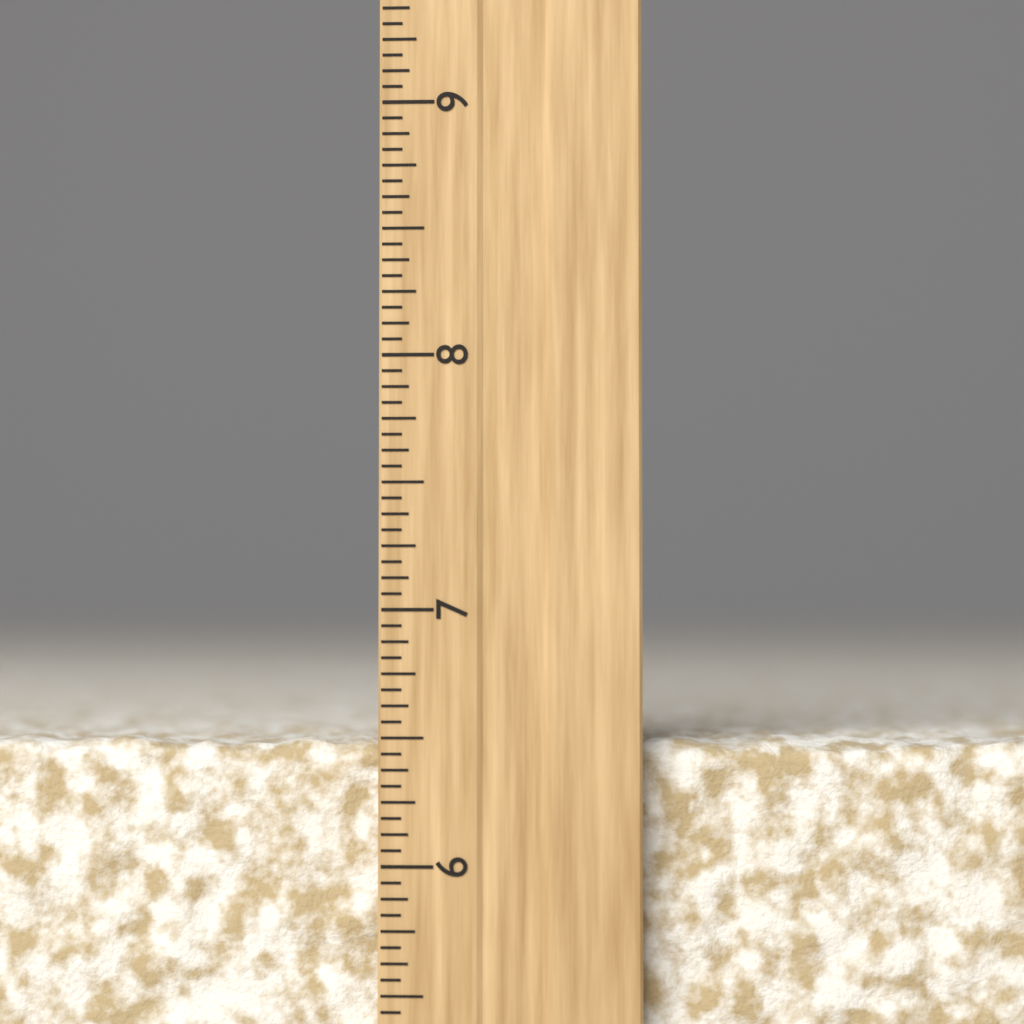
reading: 6.5000 inch
